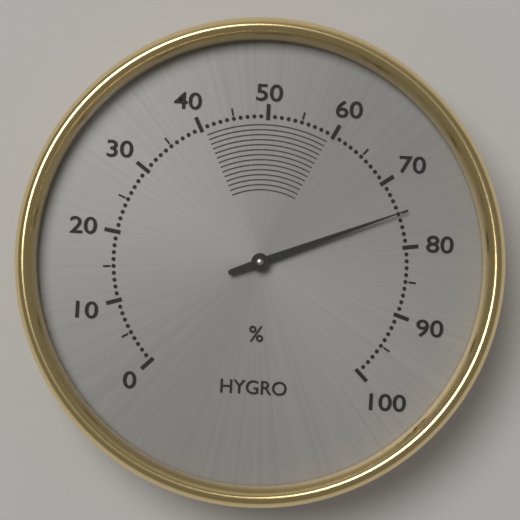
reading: 75 %
